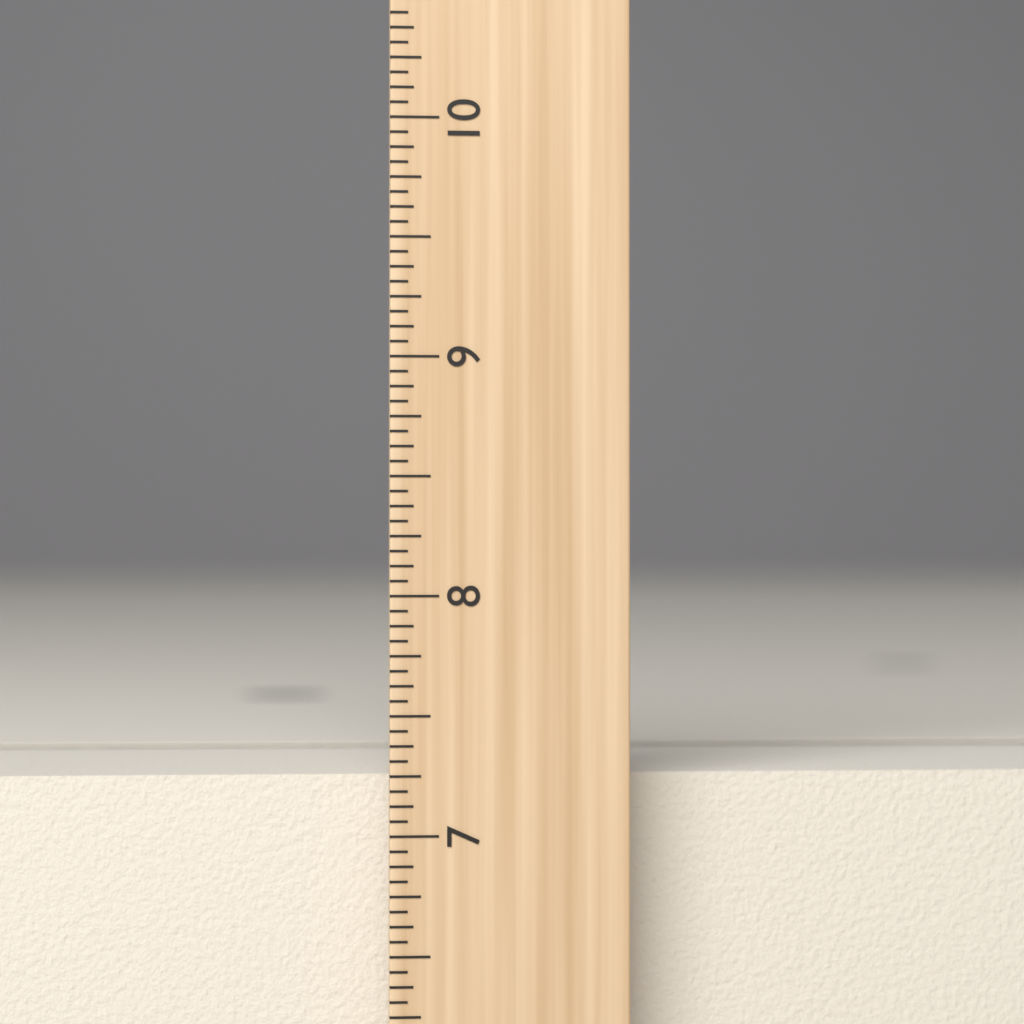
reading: 7.2500 inch
